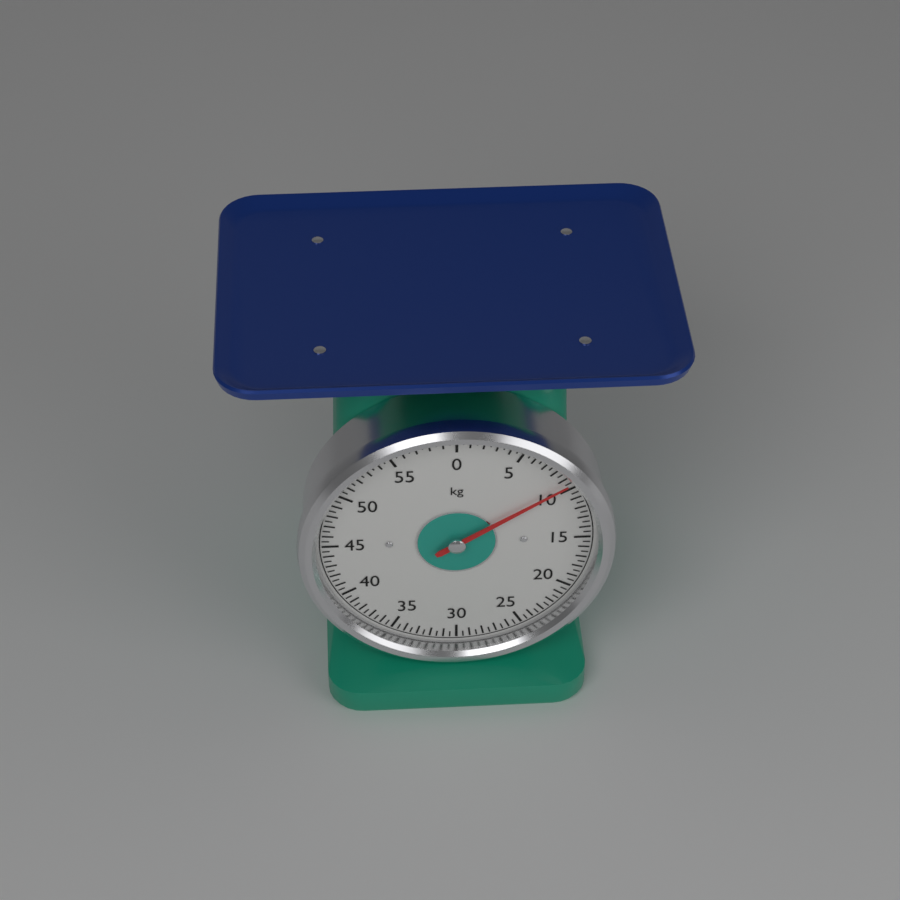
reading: 9.5 kg
